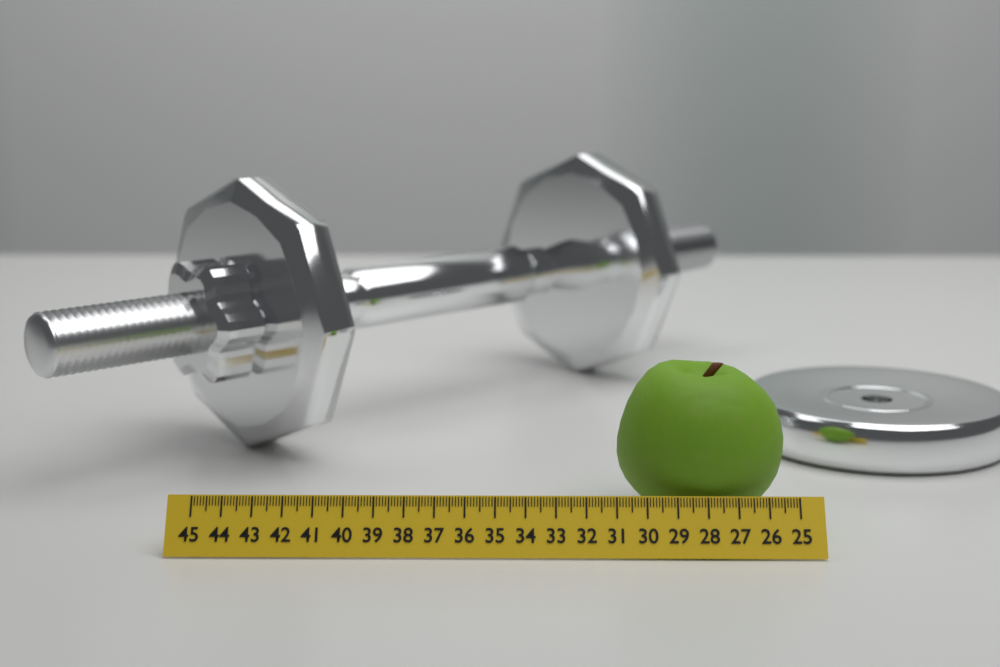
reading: 30.8 (no unit)
